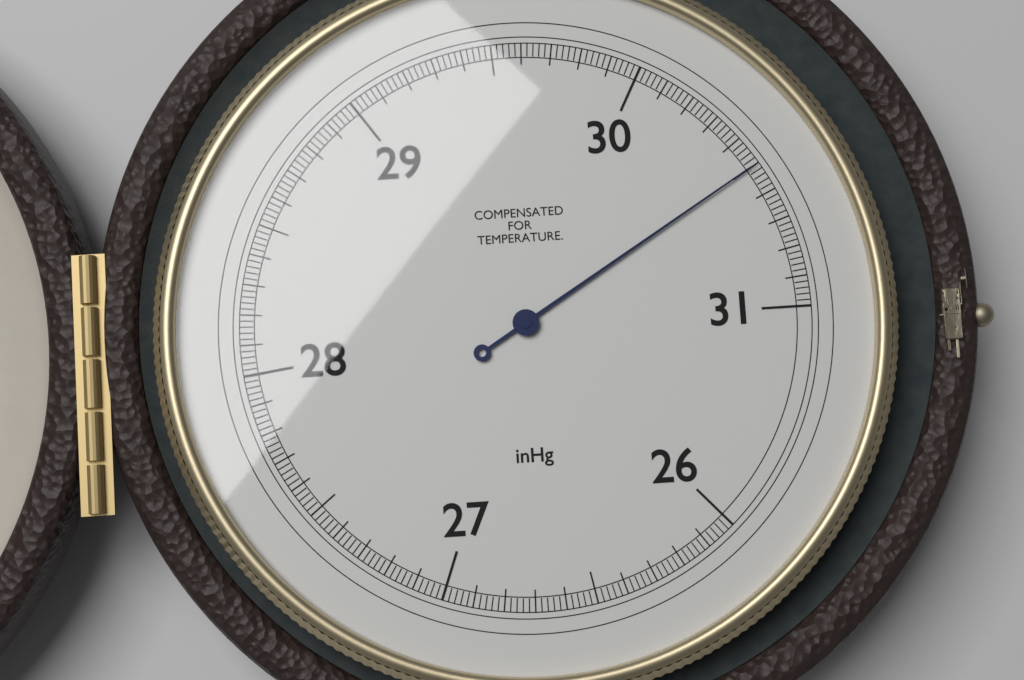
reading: 30.50 inHg
